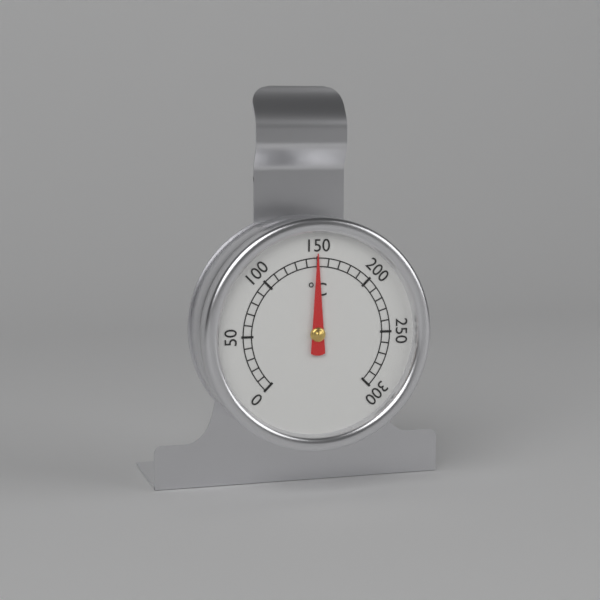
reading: 150 °C
